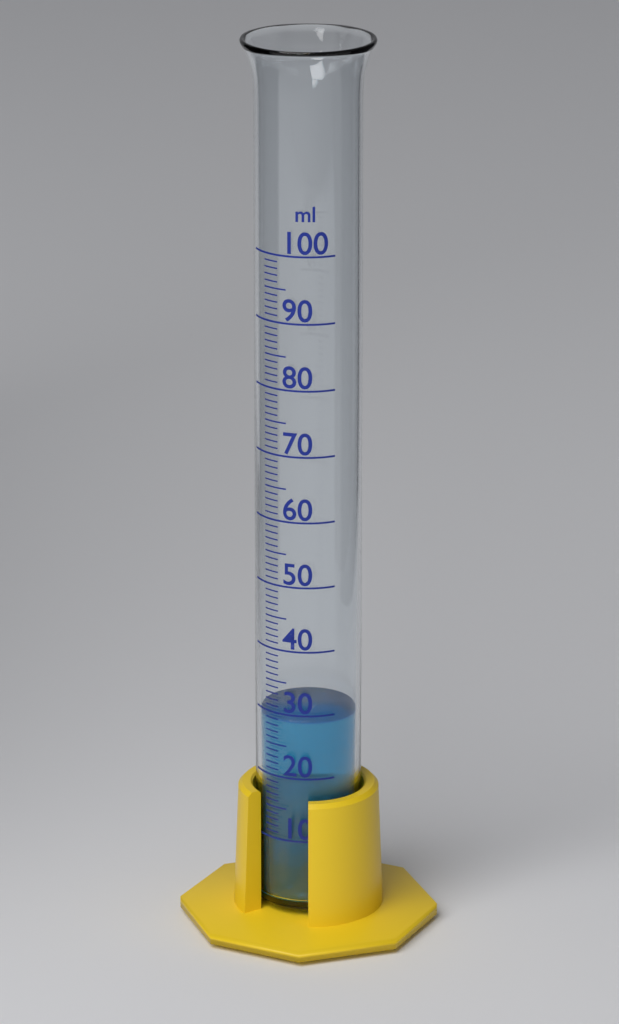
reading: 29 ml
